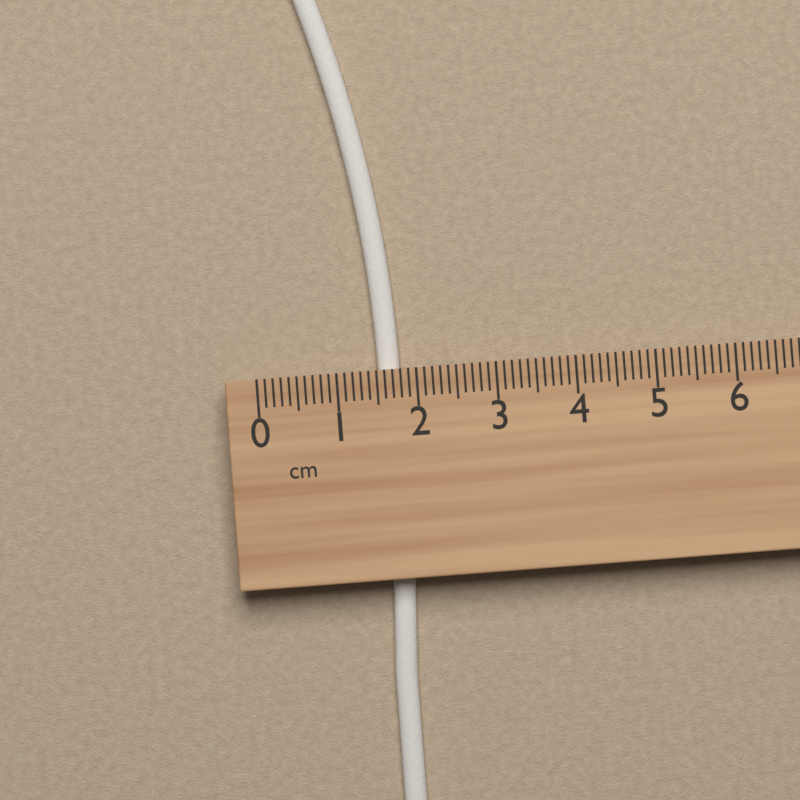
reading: 1.8 cm
